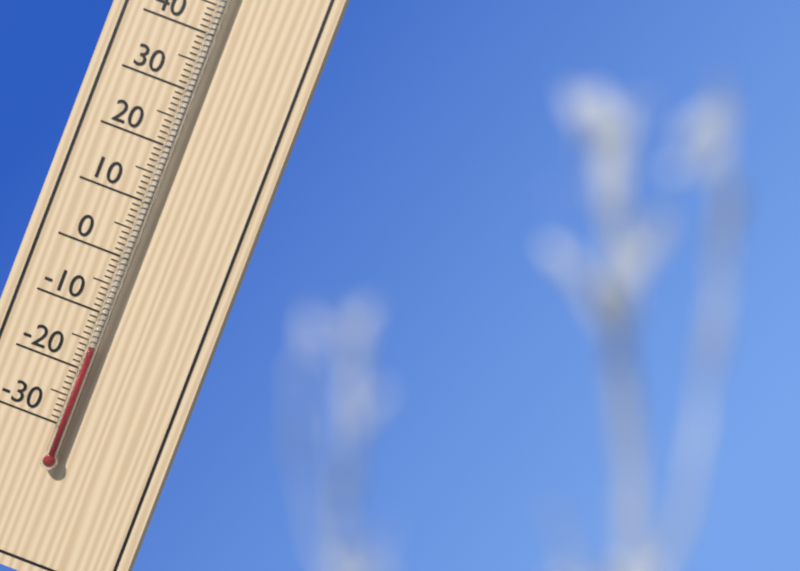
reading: -16 °C
